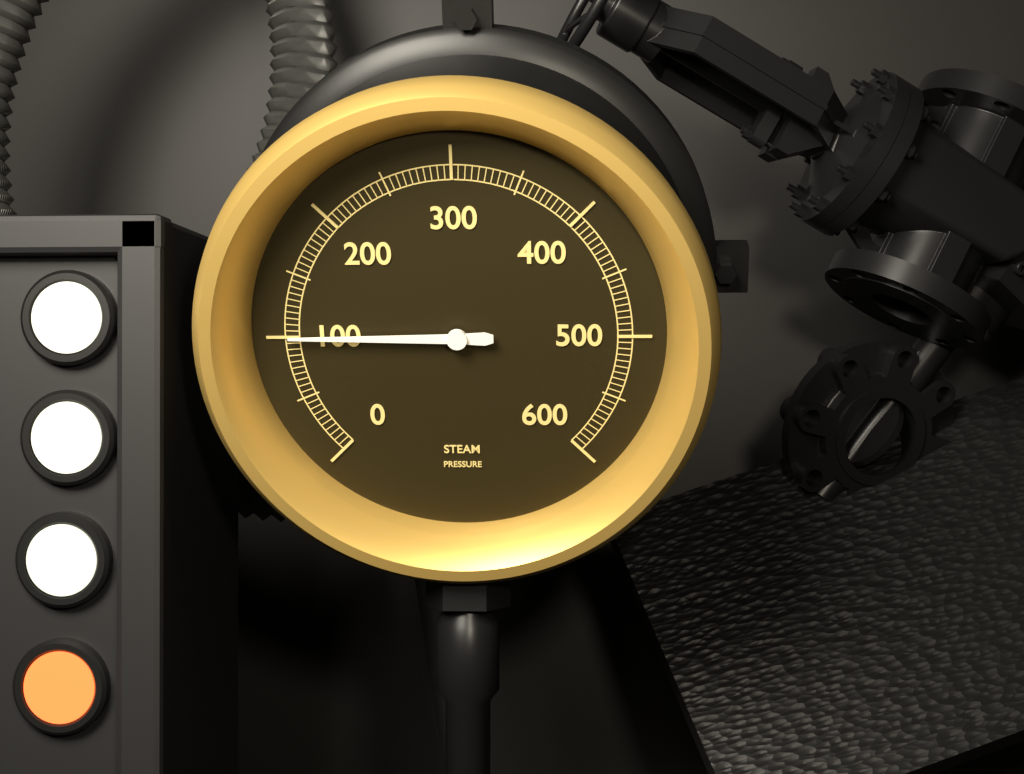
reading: 100 (no unit)
